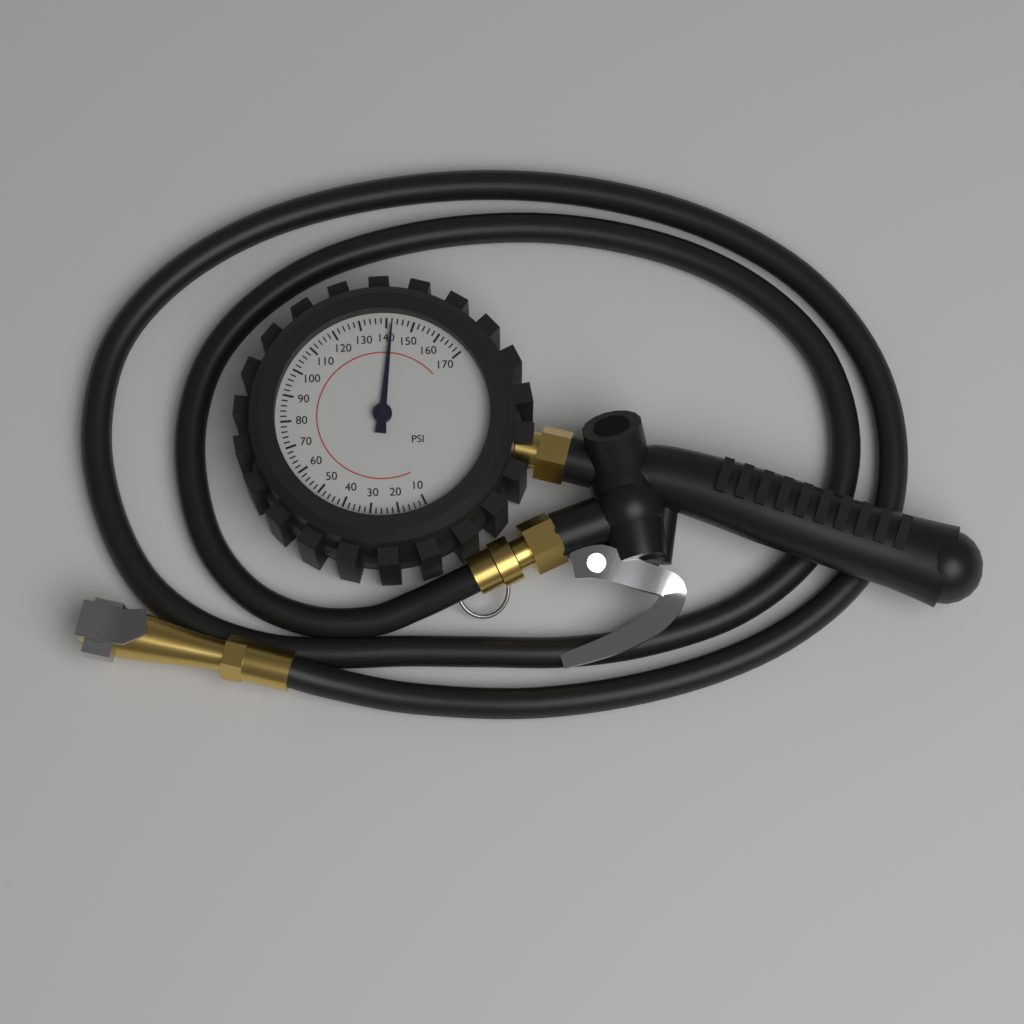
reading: 142 psi
